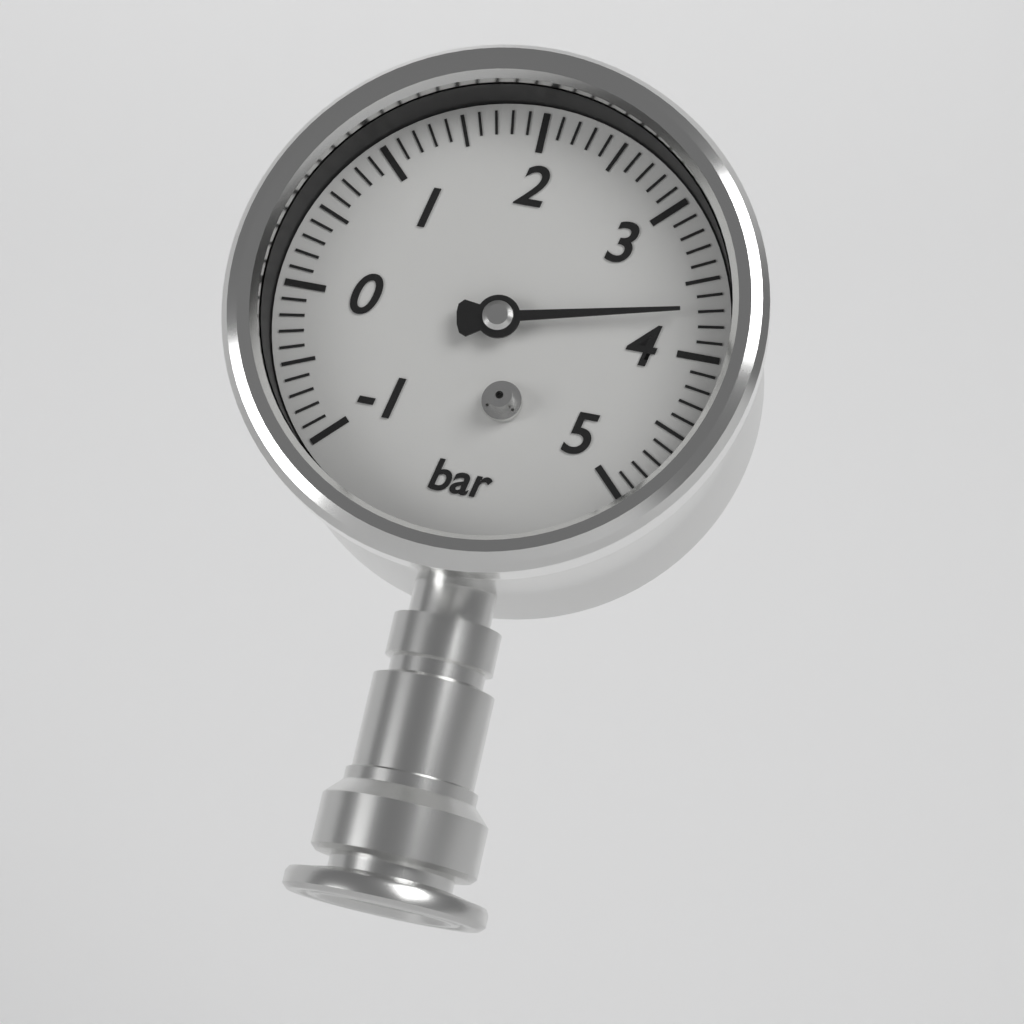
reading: 3.7 bar
